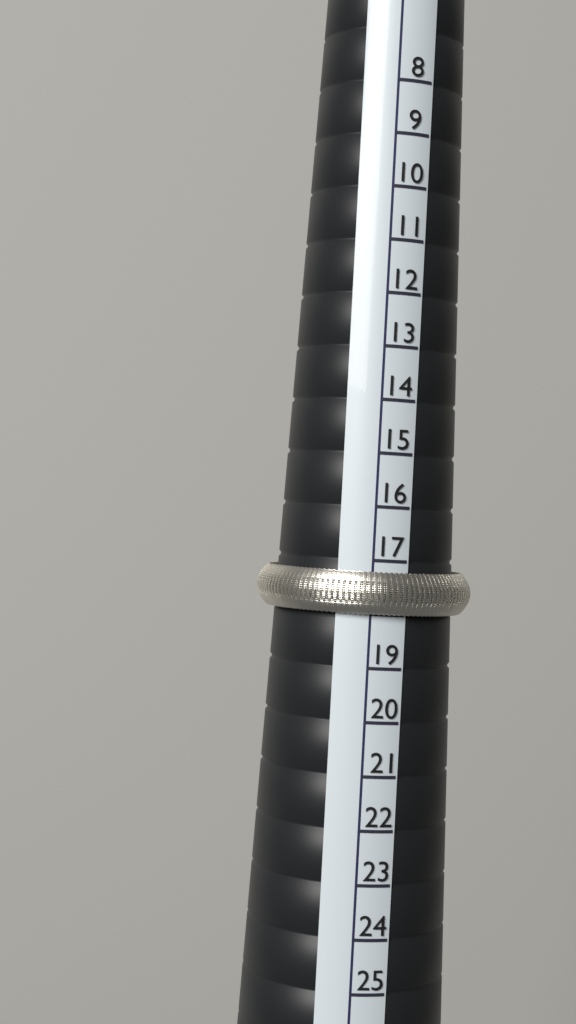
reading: 18 (no unit)
